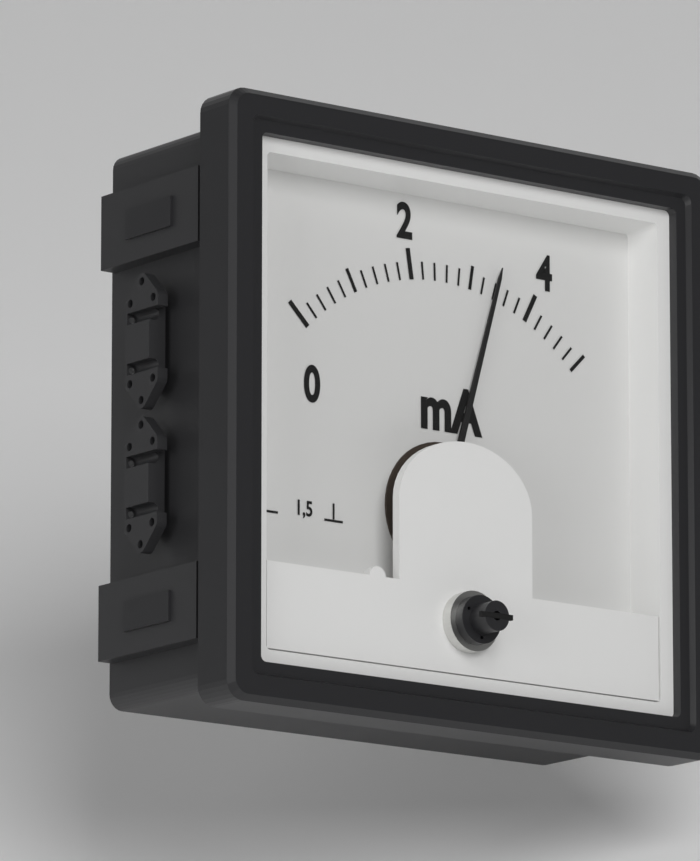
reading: 3.4 mA
